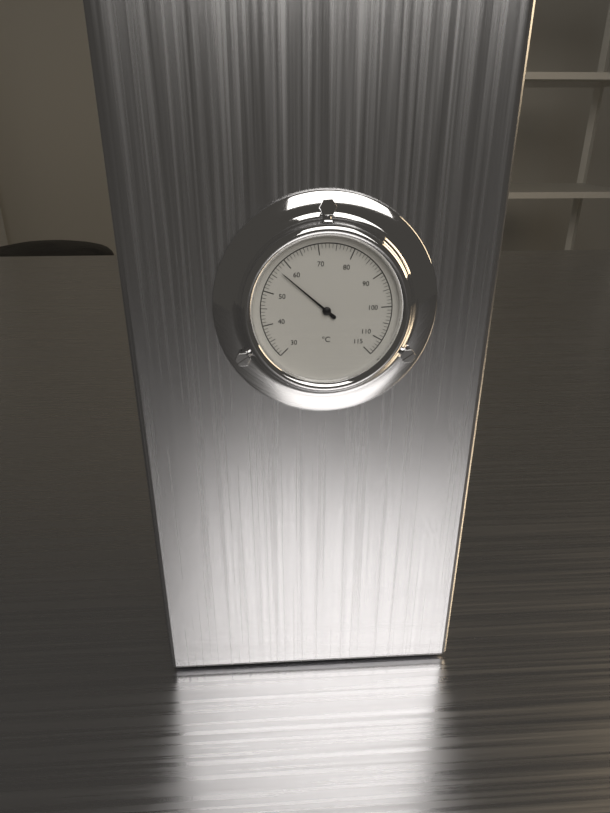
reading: 57 °C
